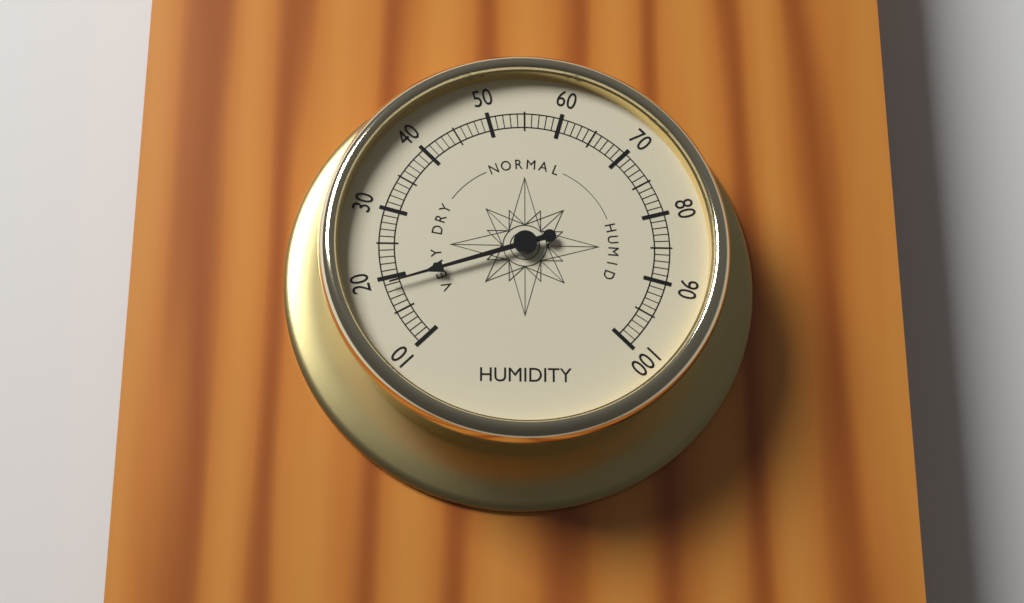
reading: 19 (no unit)
